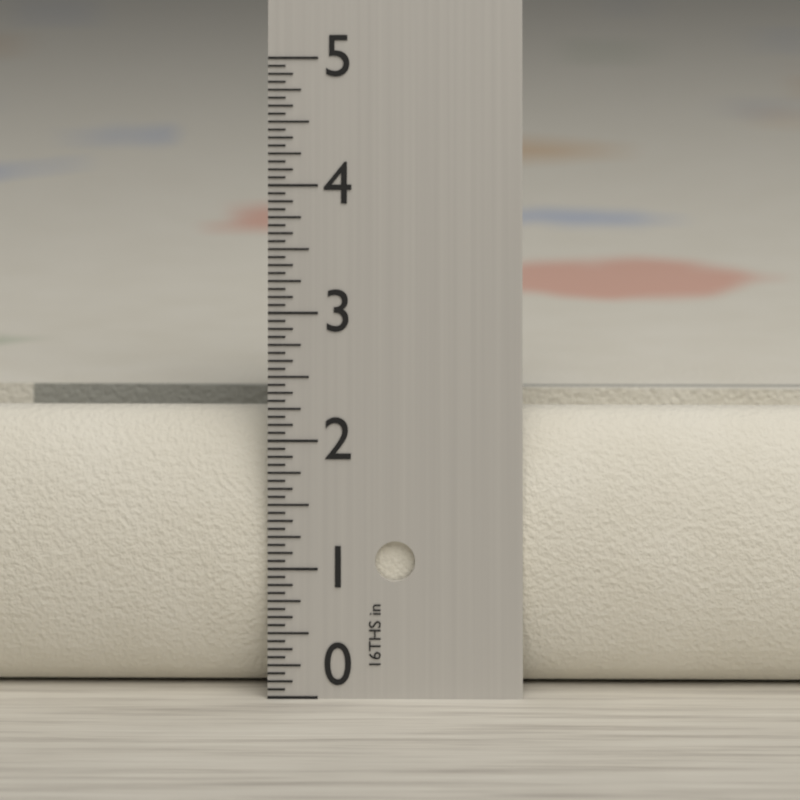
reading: 2.1875 in
